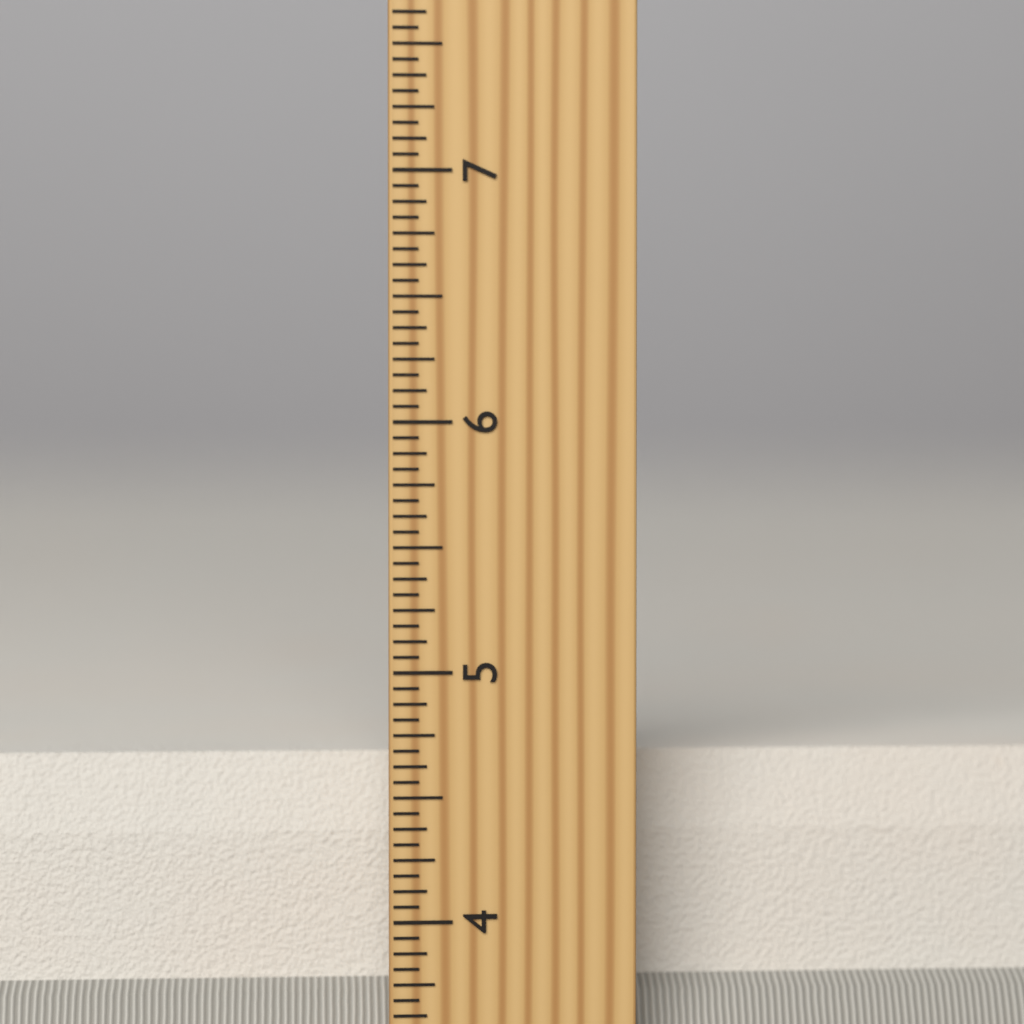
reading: 4.6250 inch
